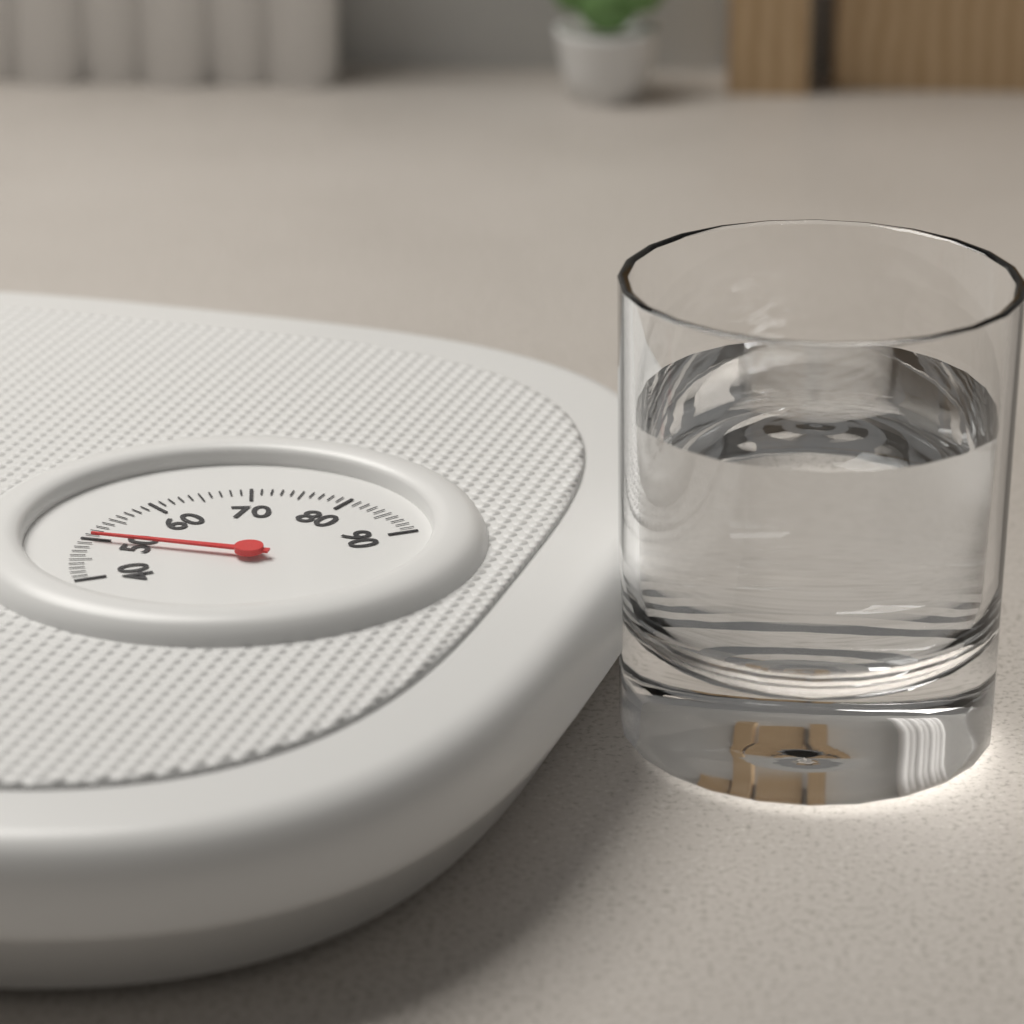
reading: 50 (no unit)
